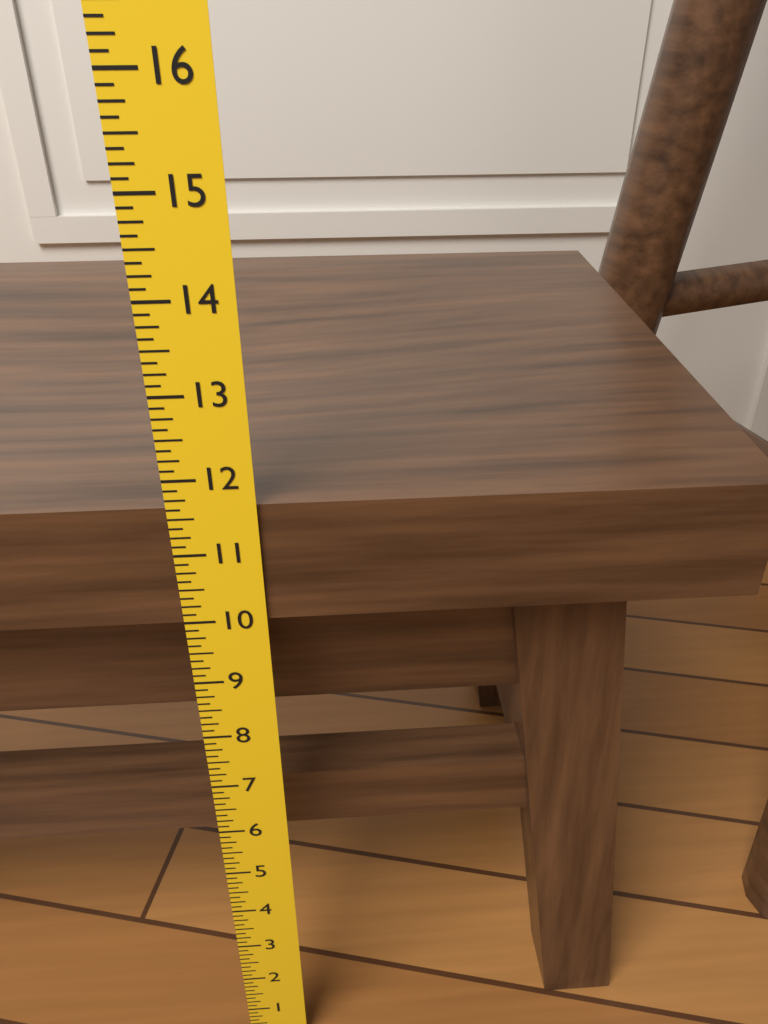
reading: 11.625 in
